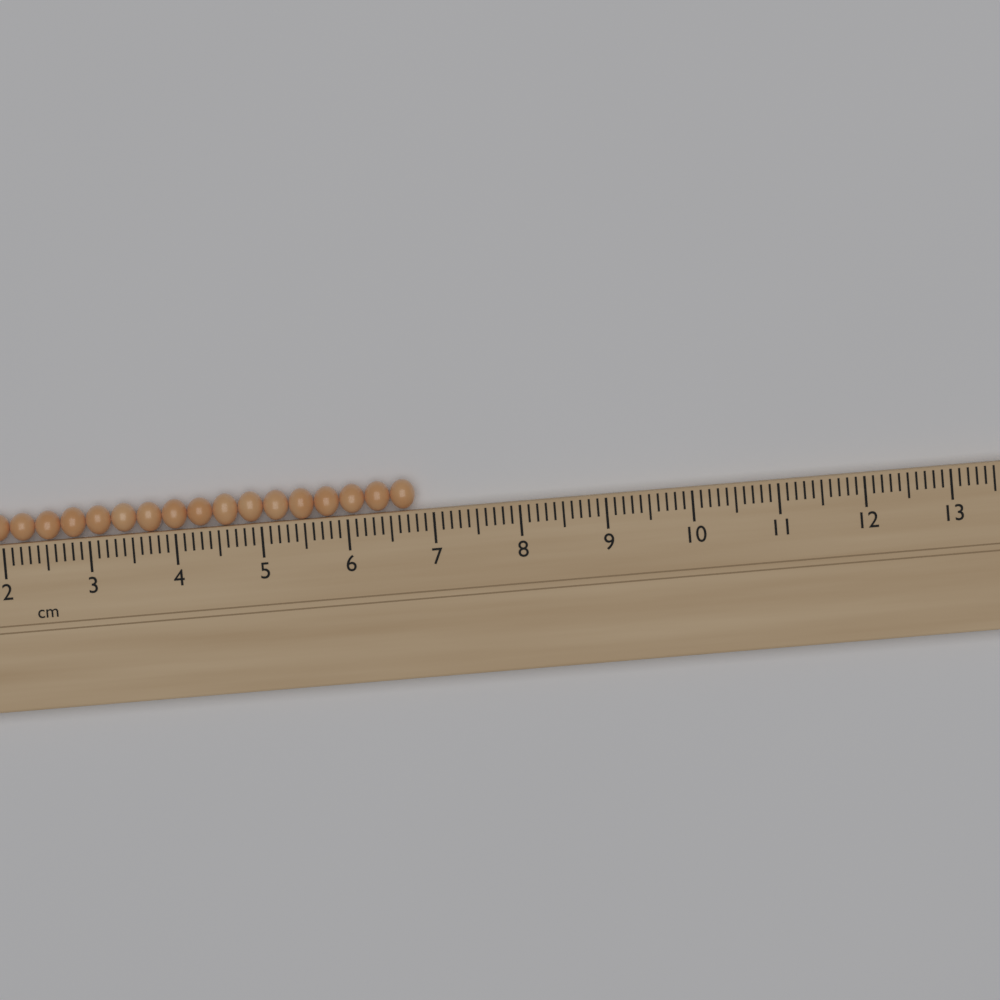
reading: 6.8 cm
